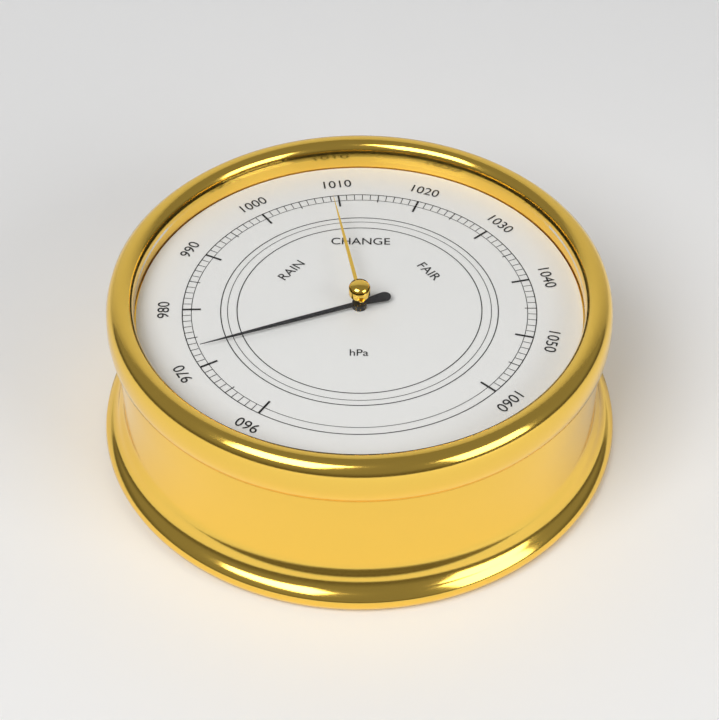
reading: 973 hPa
